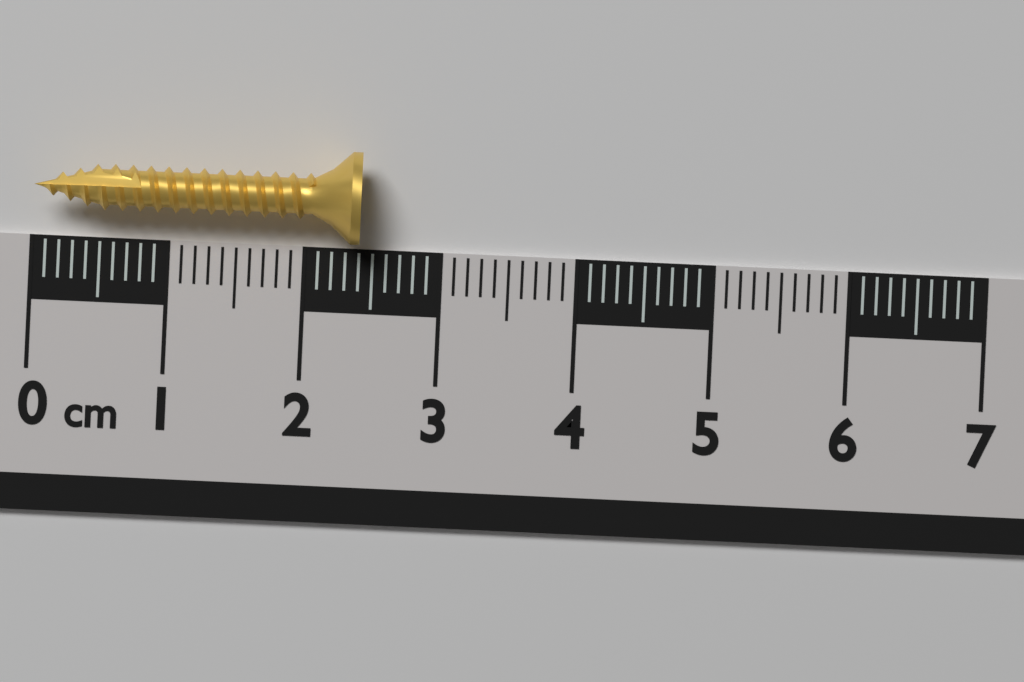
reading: 2.4 cm
